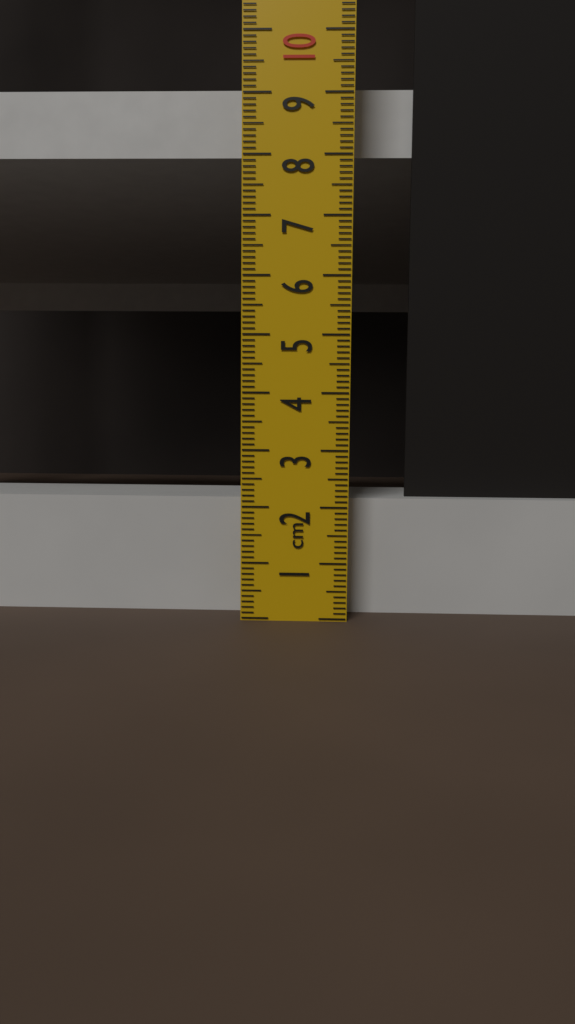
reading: 2.1 cm
